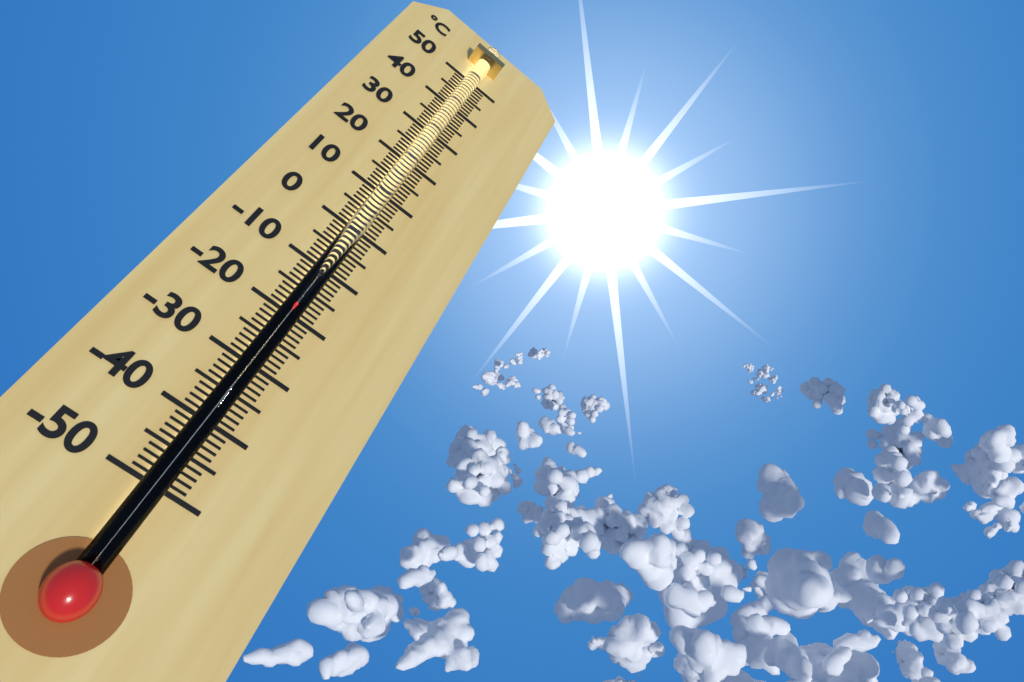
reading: -19 °C
